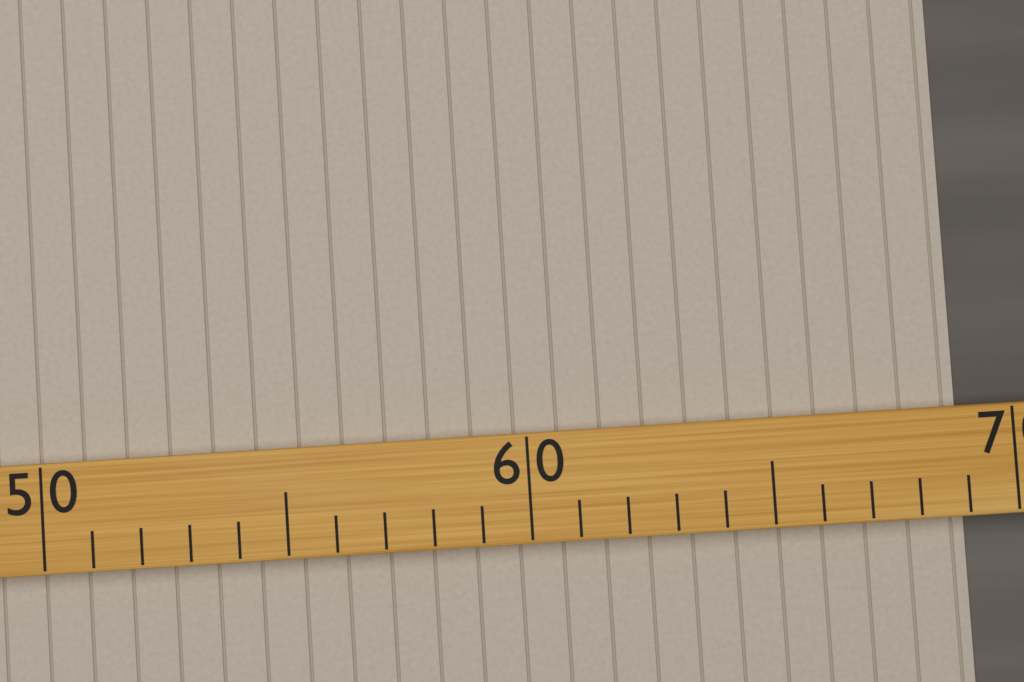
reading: 69 (no unit)
